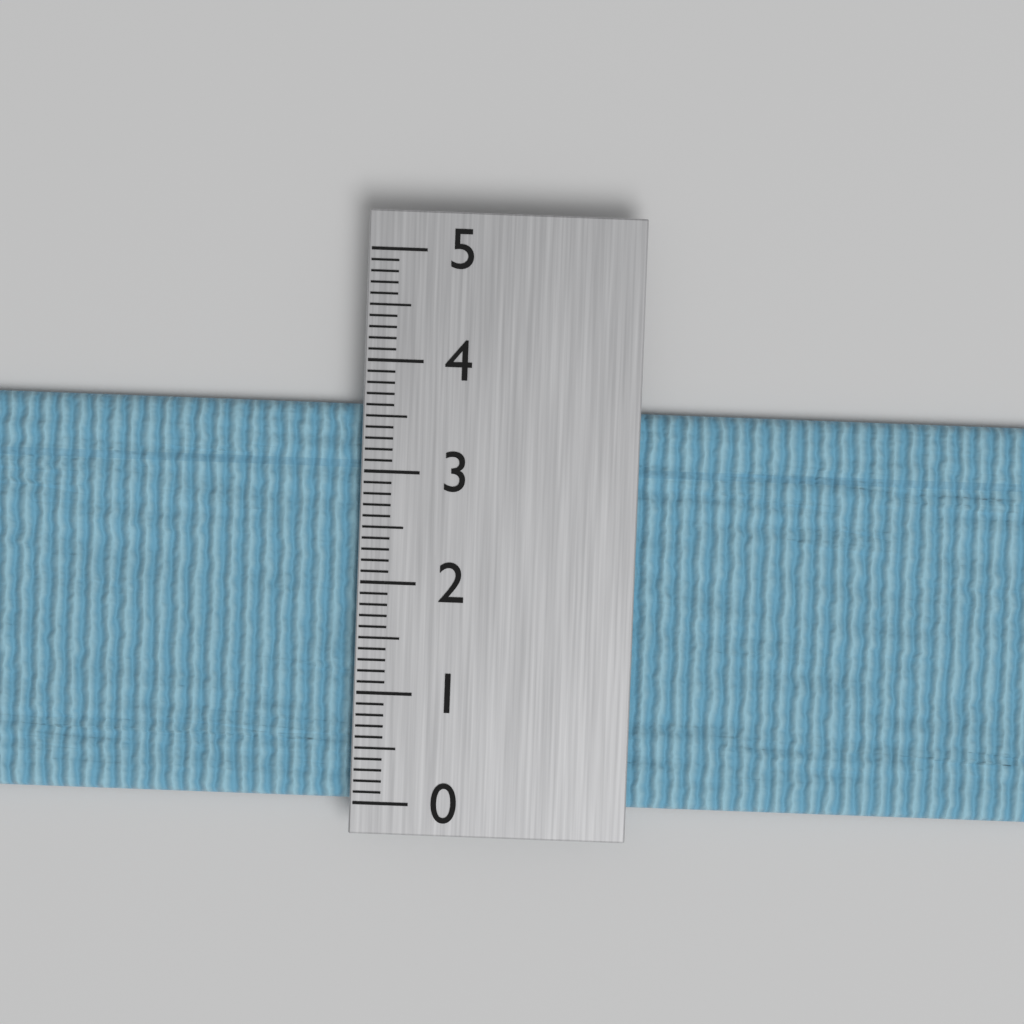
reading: 3.6 (no unit)
